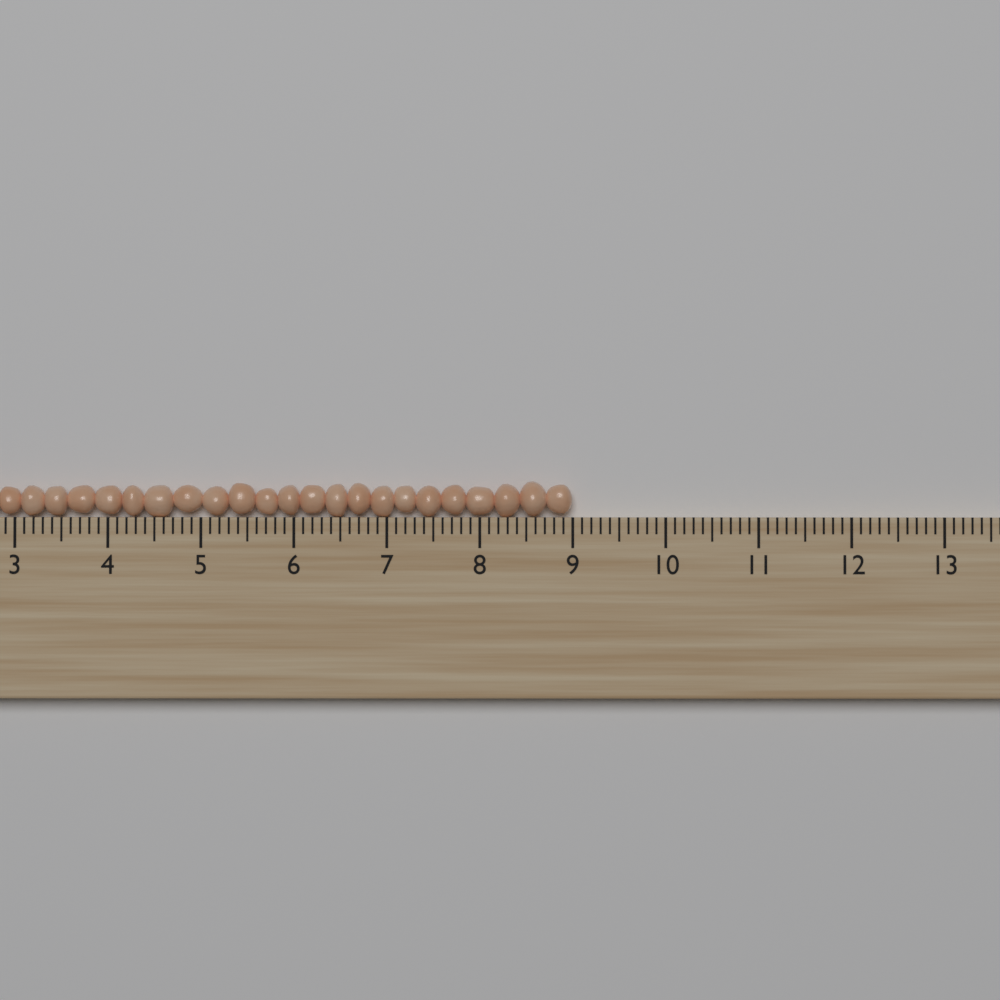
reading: 9.0 (no unit)
